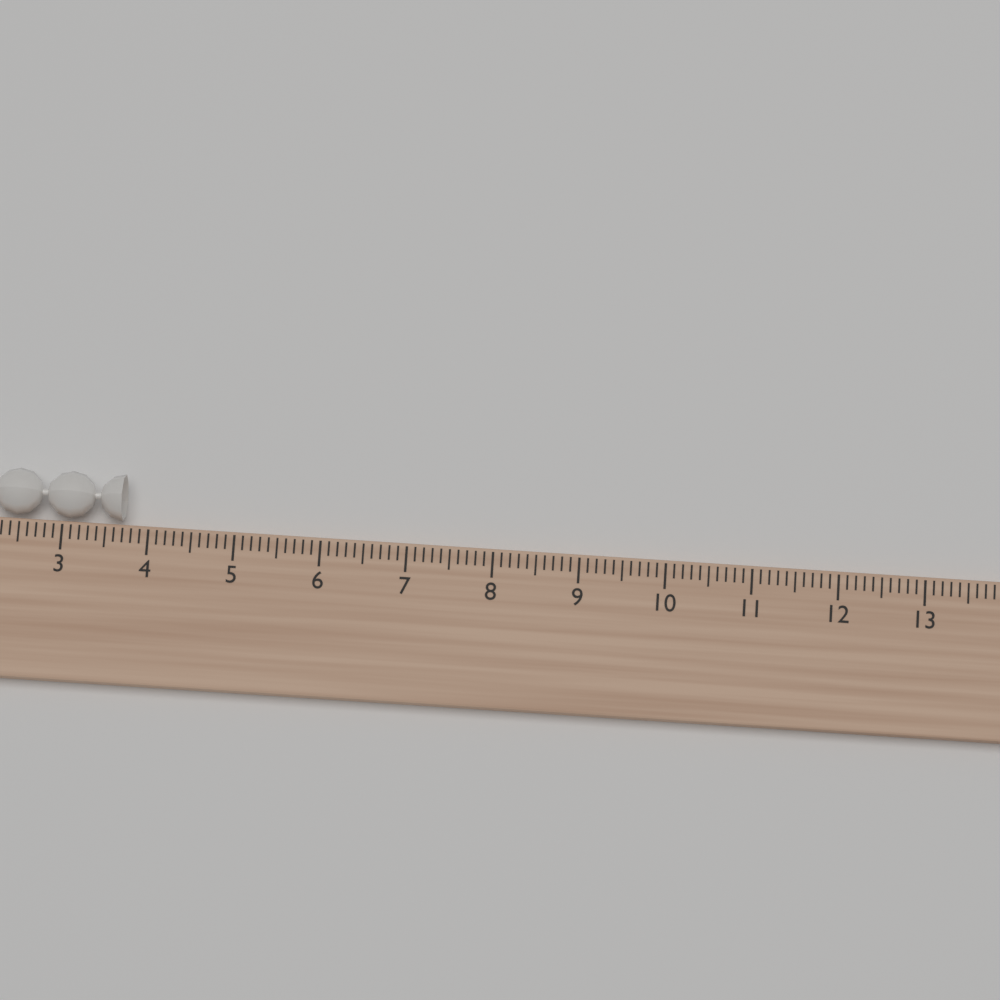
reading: 3.7 (no unit)
